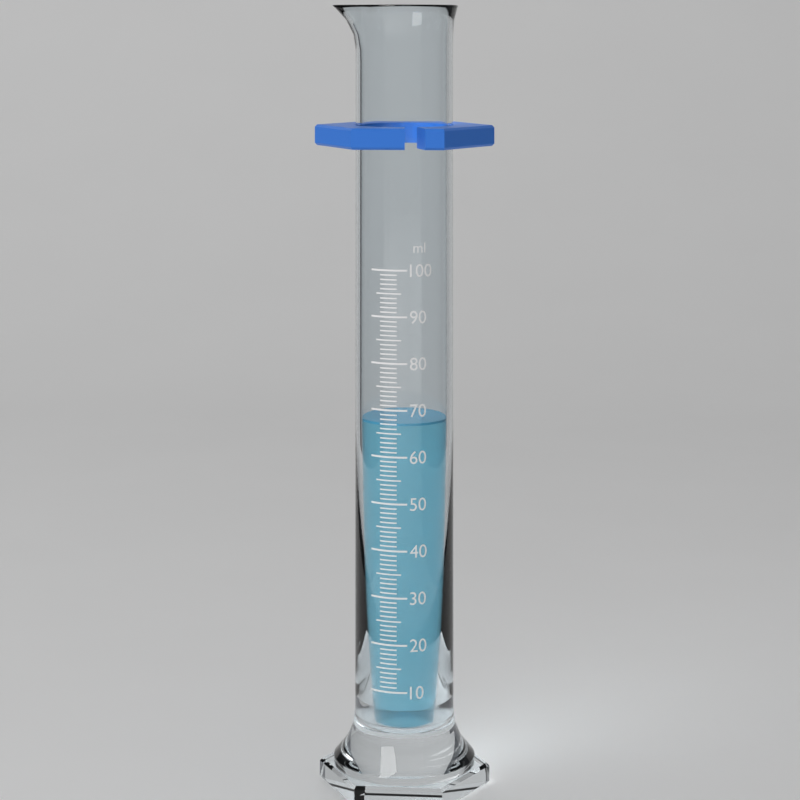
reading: 67 ml
